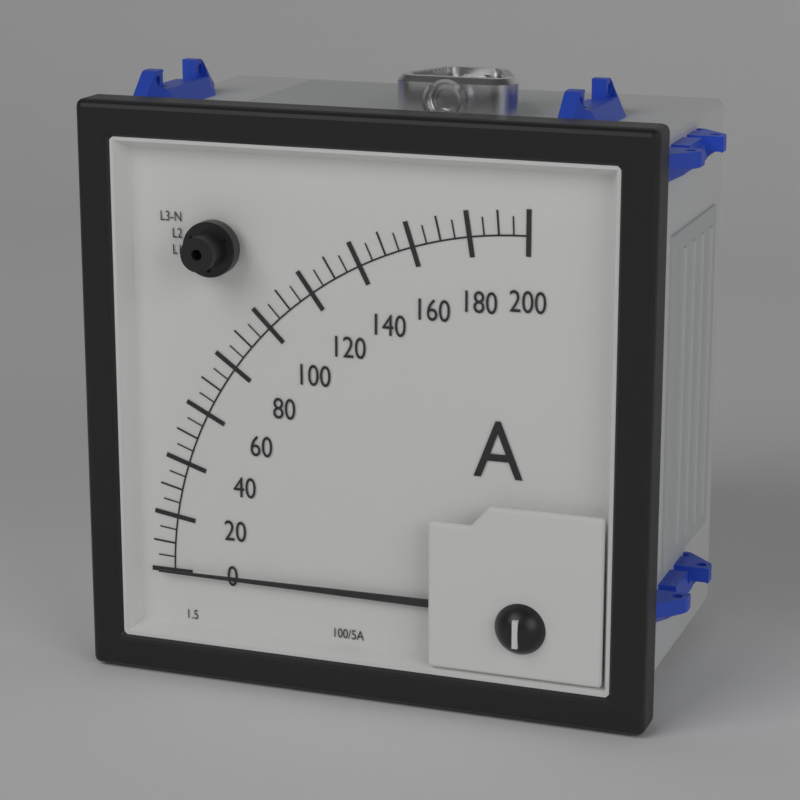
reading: 0 A
